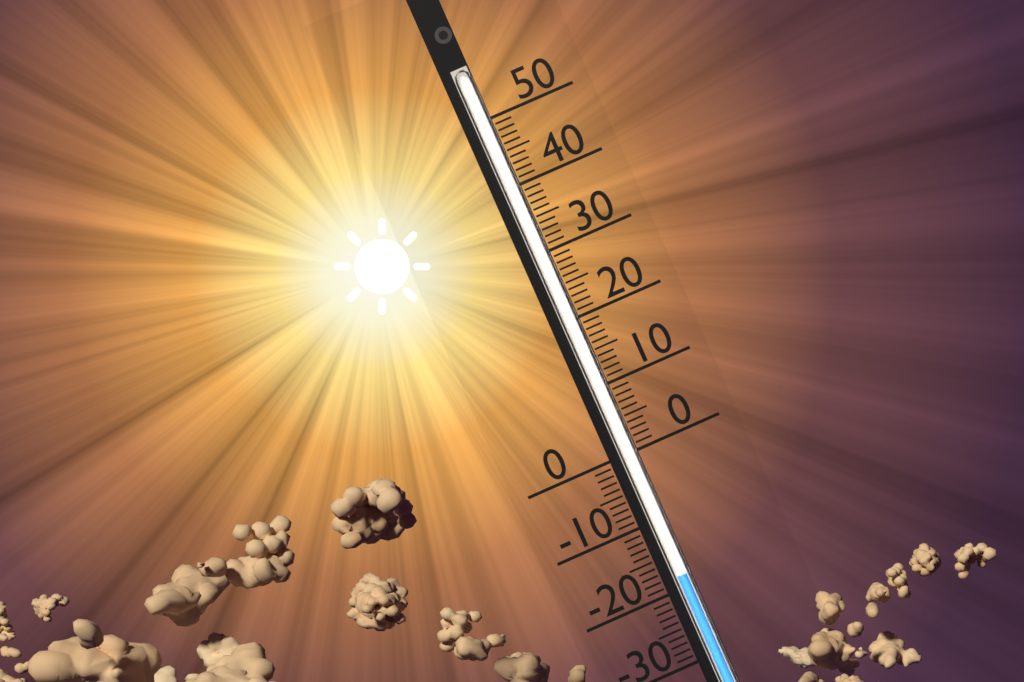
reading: -18 (no unit)
